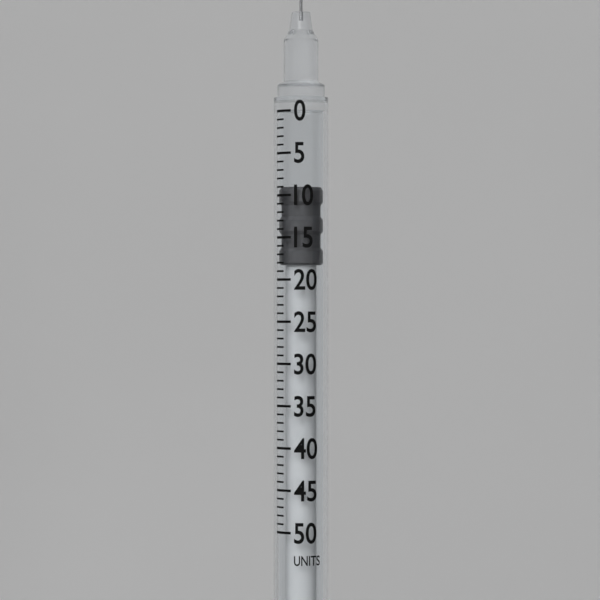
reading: 9 units
